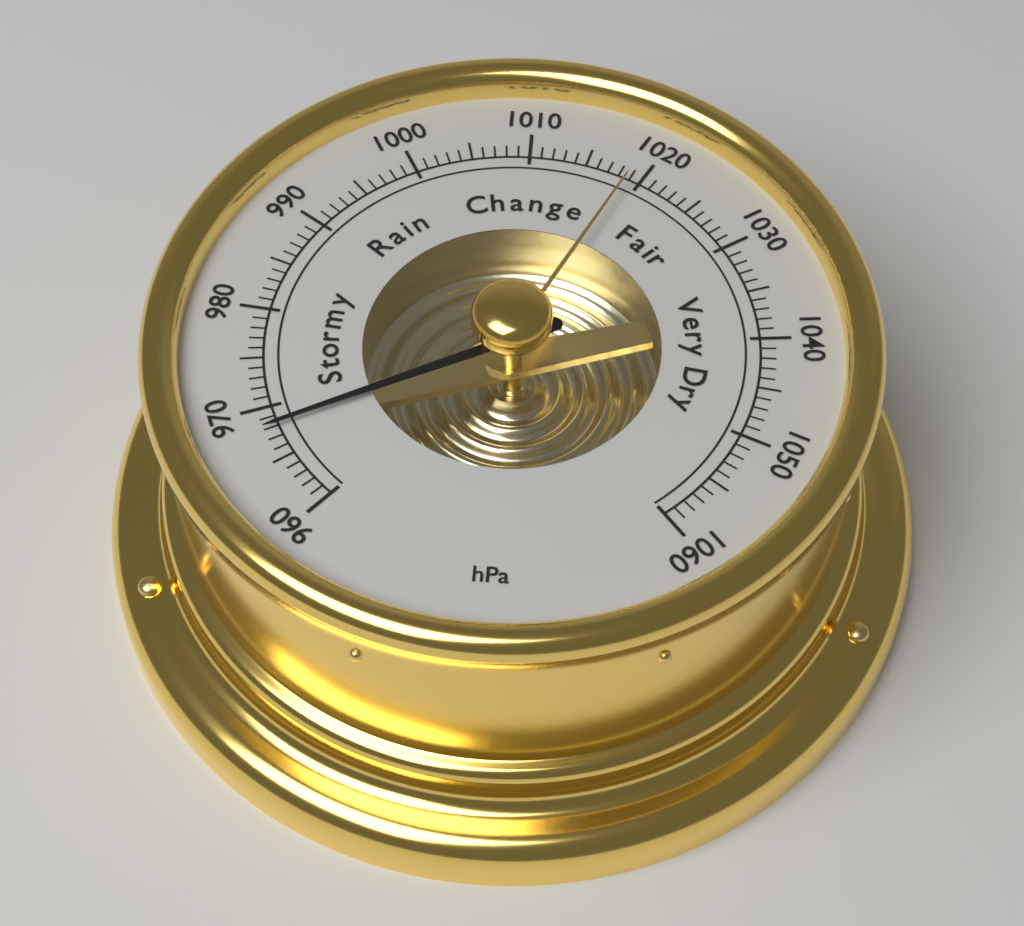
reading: 968 hPa
